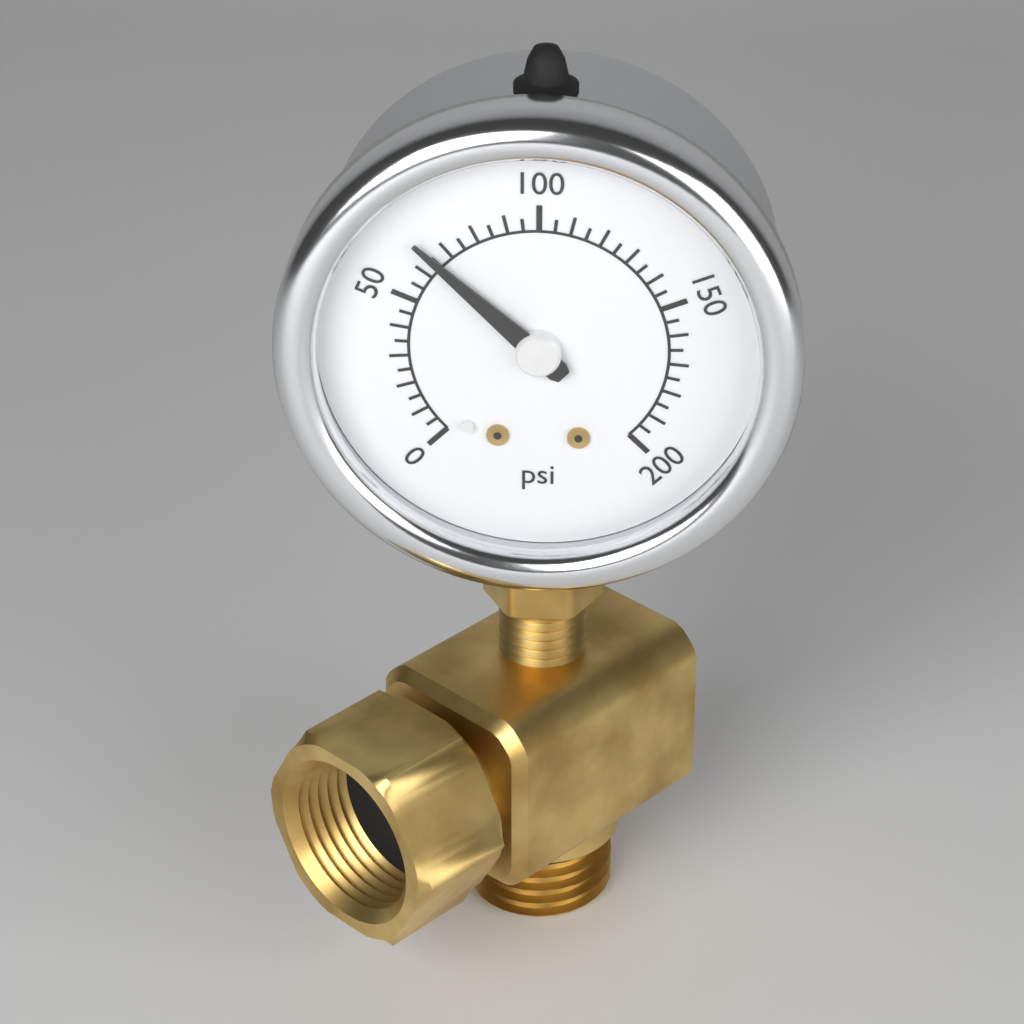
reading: 65 psi
